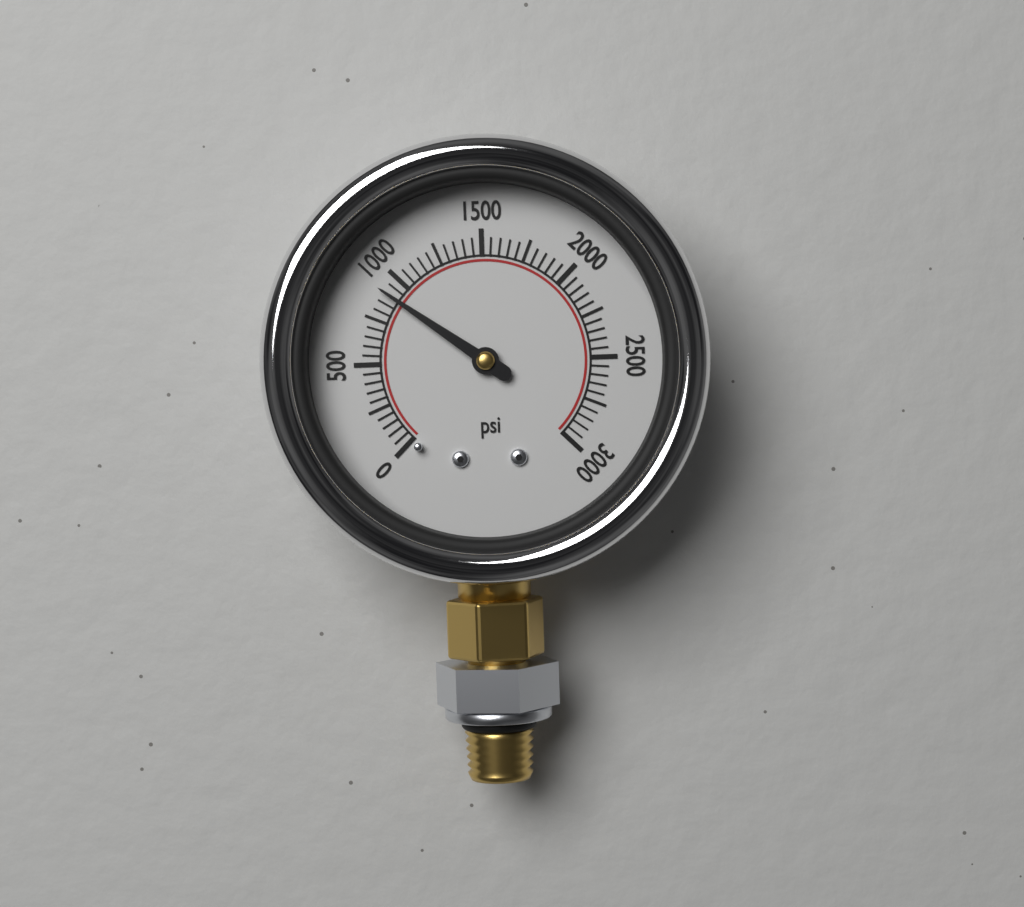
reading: 900 psi
